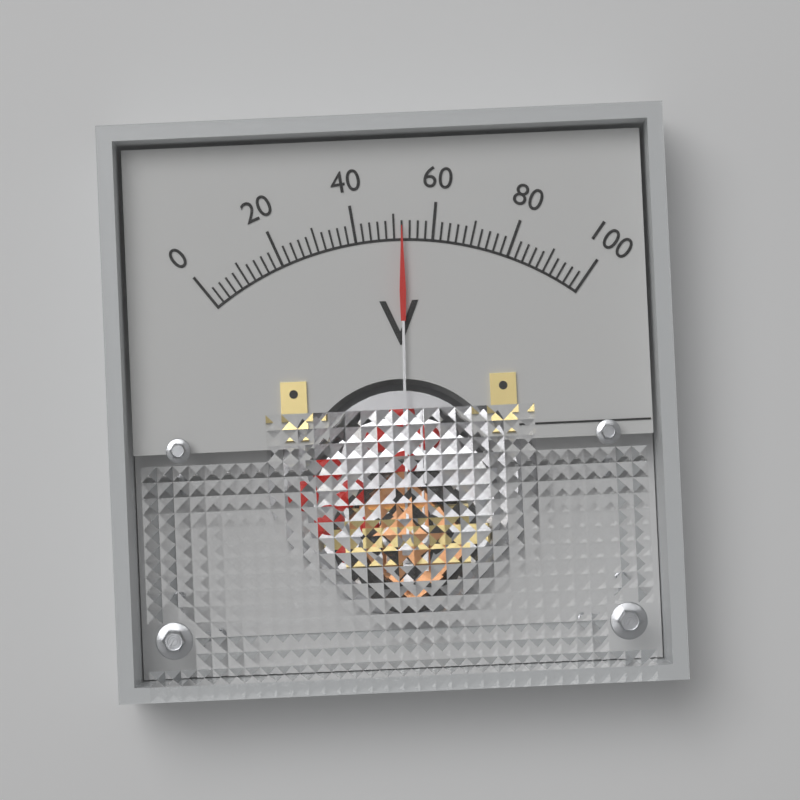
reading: 52 V
